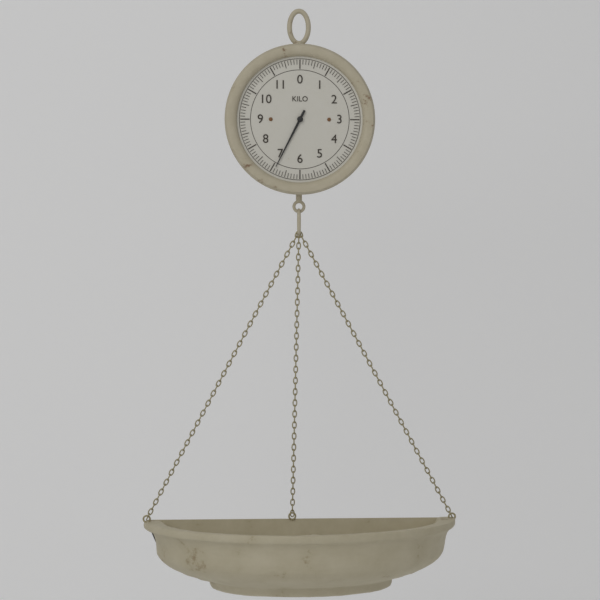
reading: 6.9 kg
